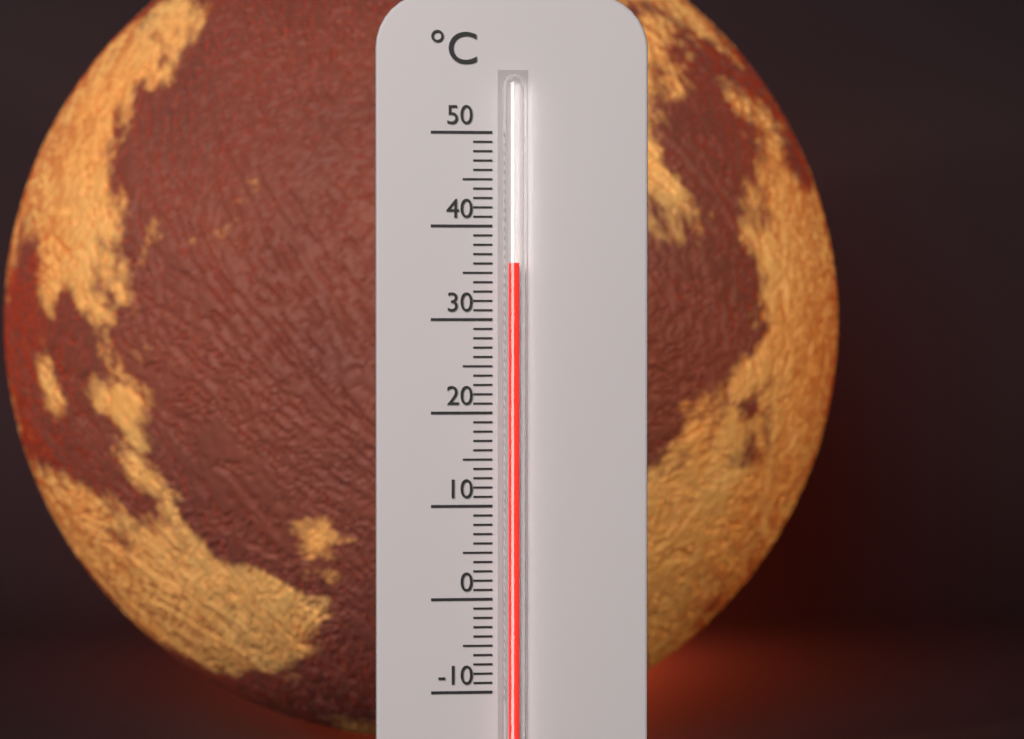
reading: 36 °C
